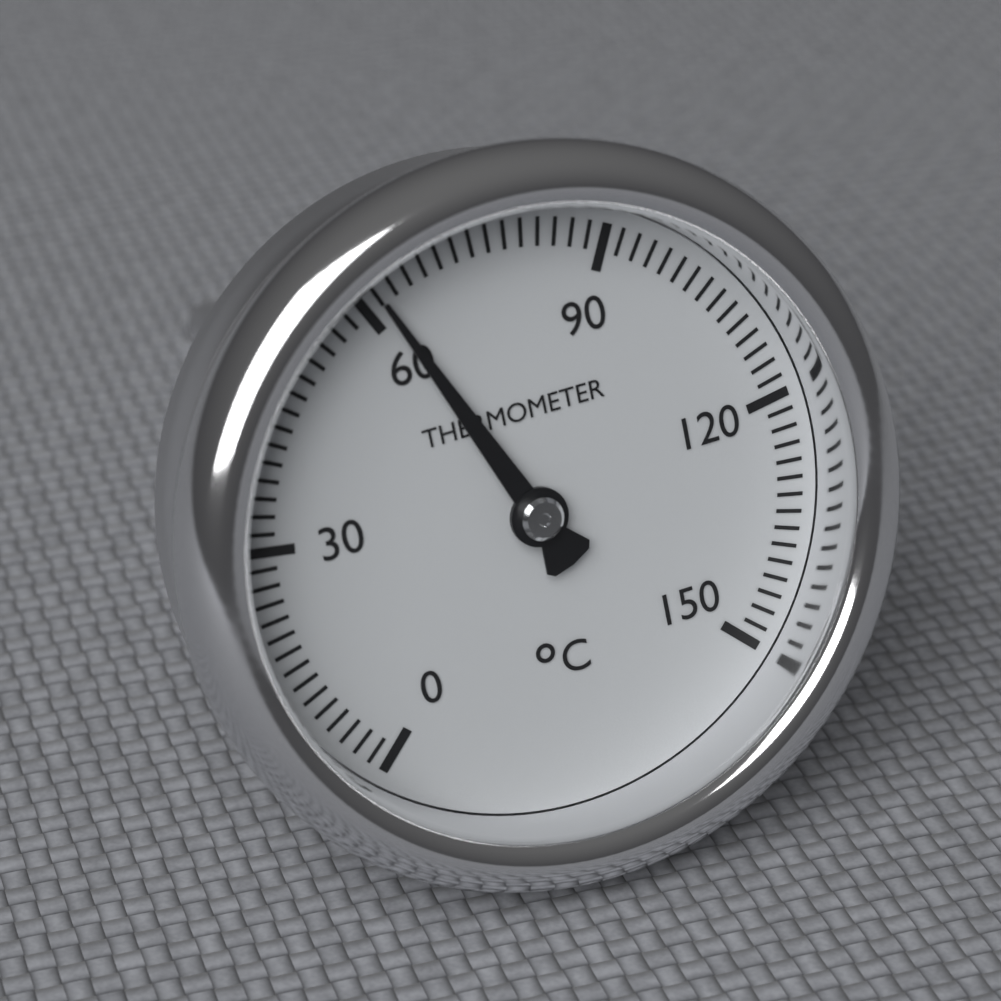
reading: 62 °C
